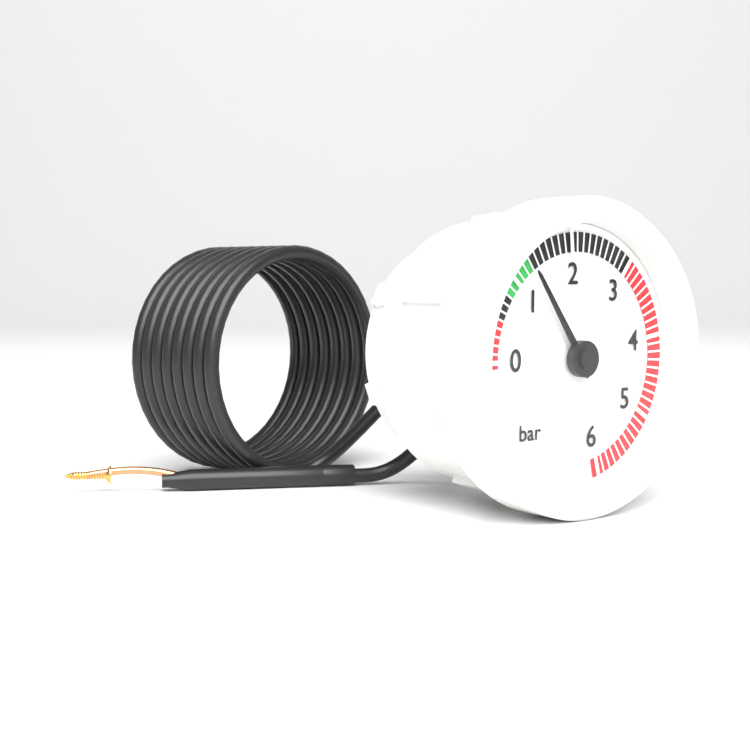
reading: 1.3 bar
